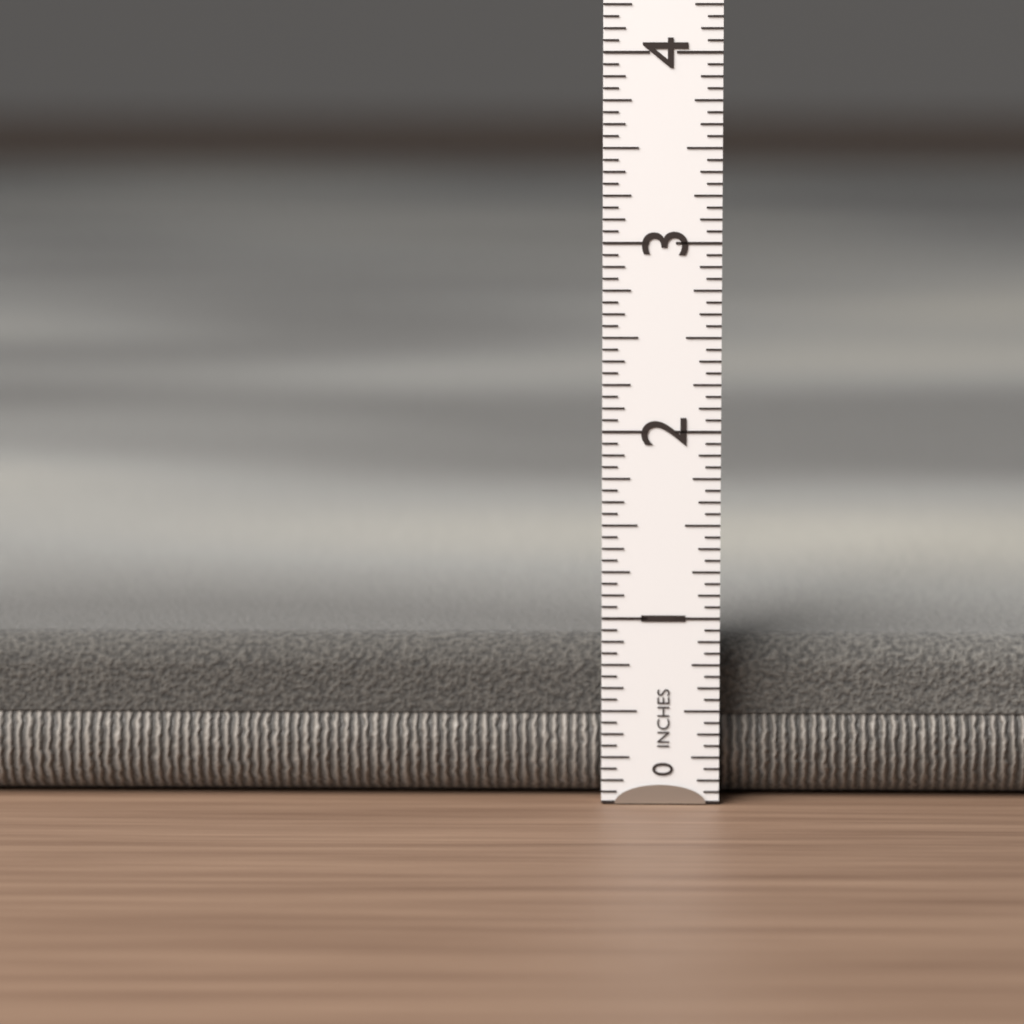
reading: 0.8750 in
